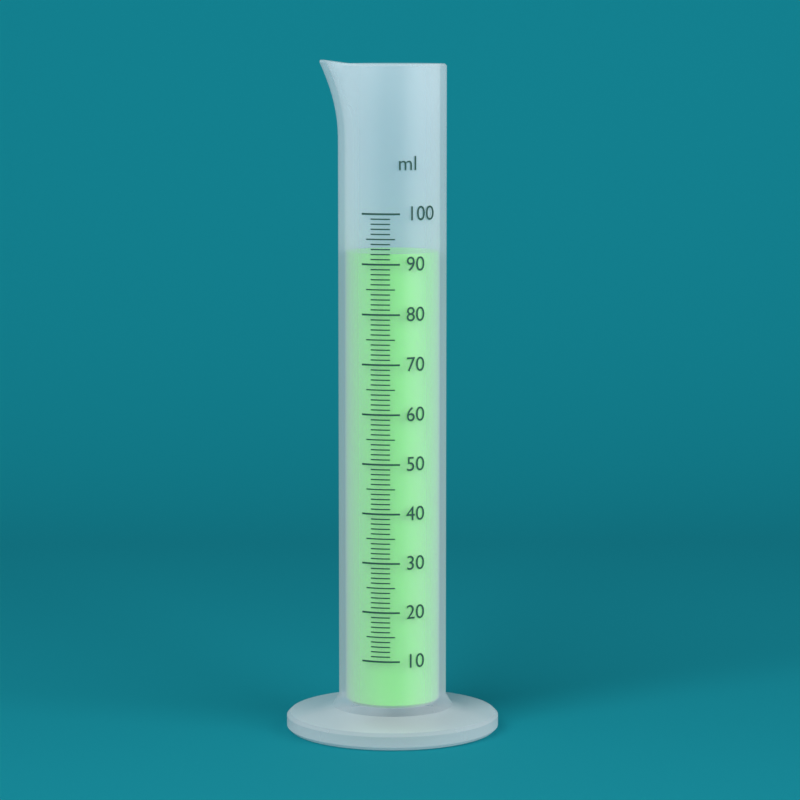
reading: 92 ml
